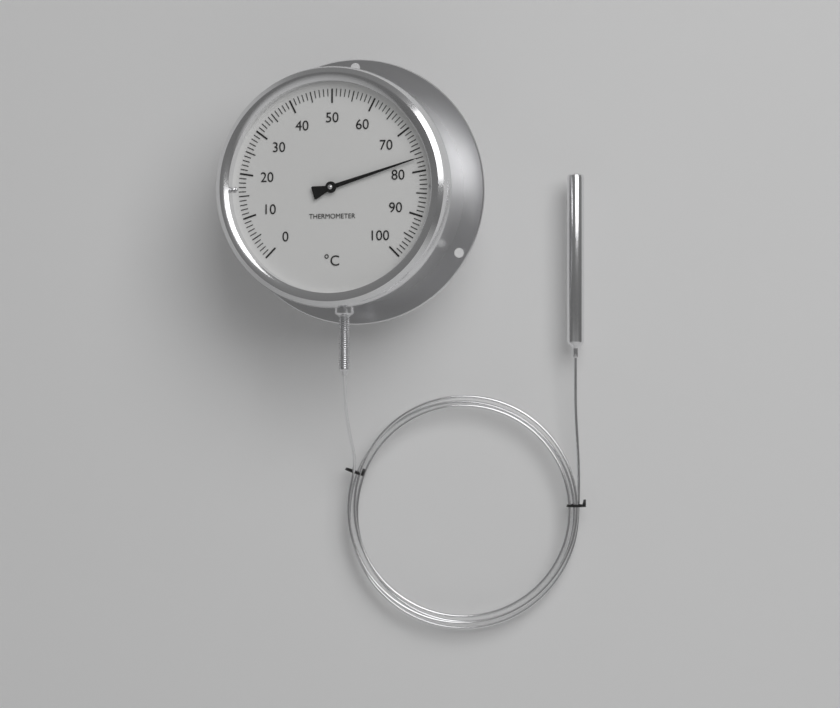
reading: 77 °C
